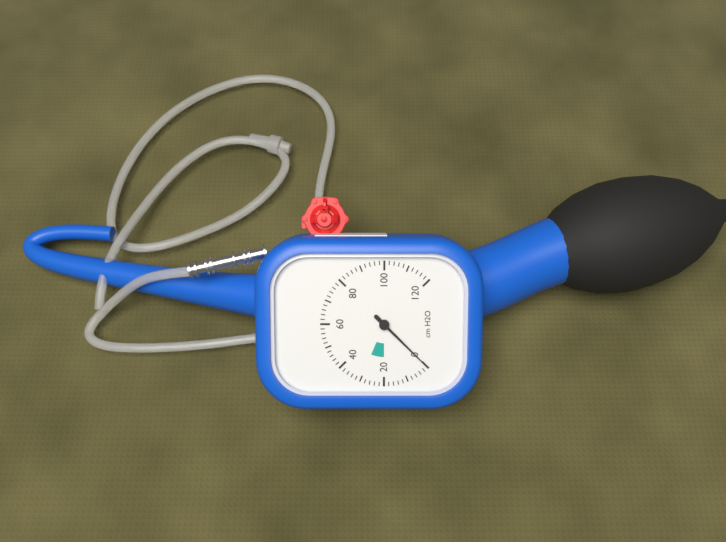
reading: 0 cm H2O
